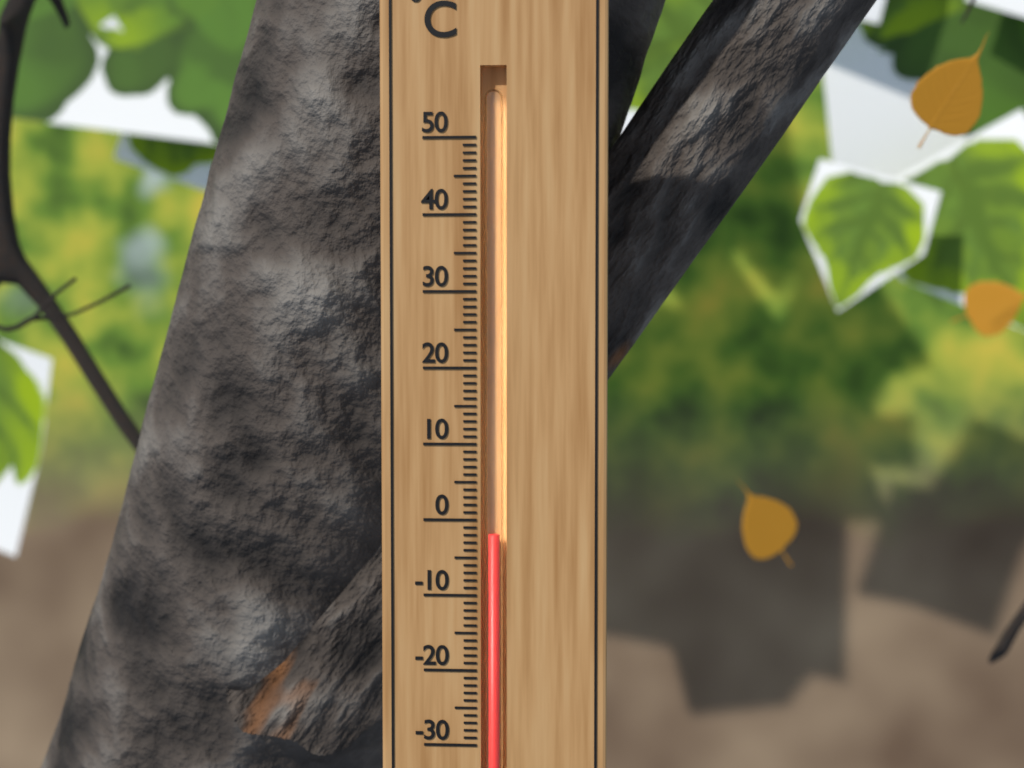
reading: -2 °C
